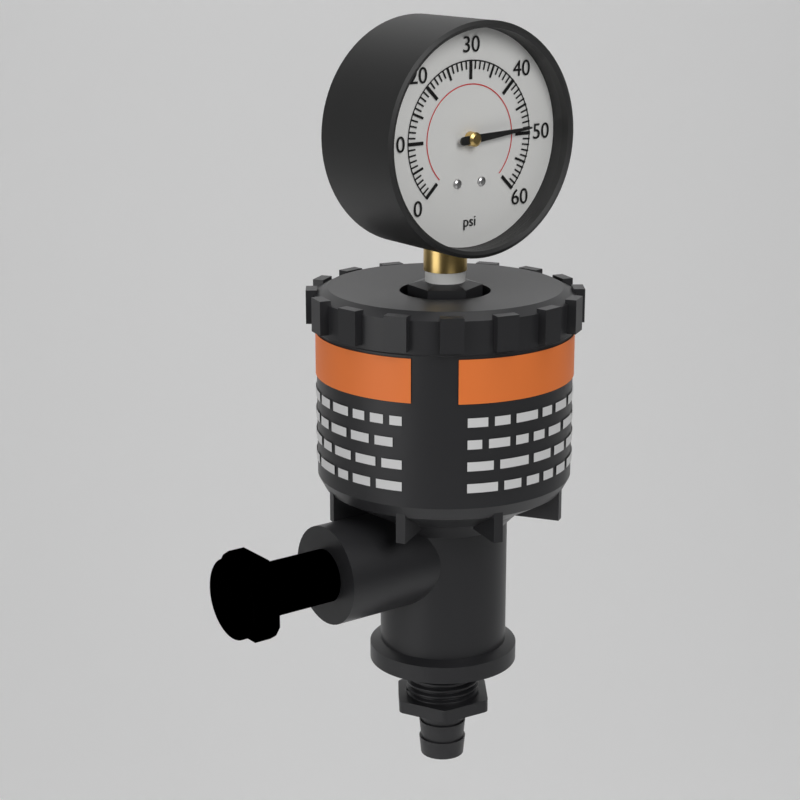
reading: 49 psi
